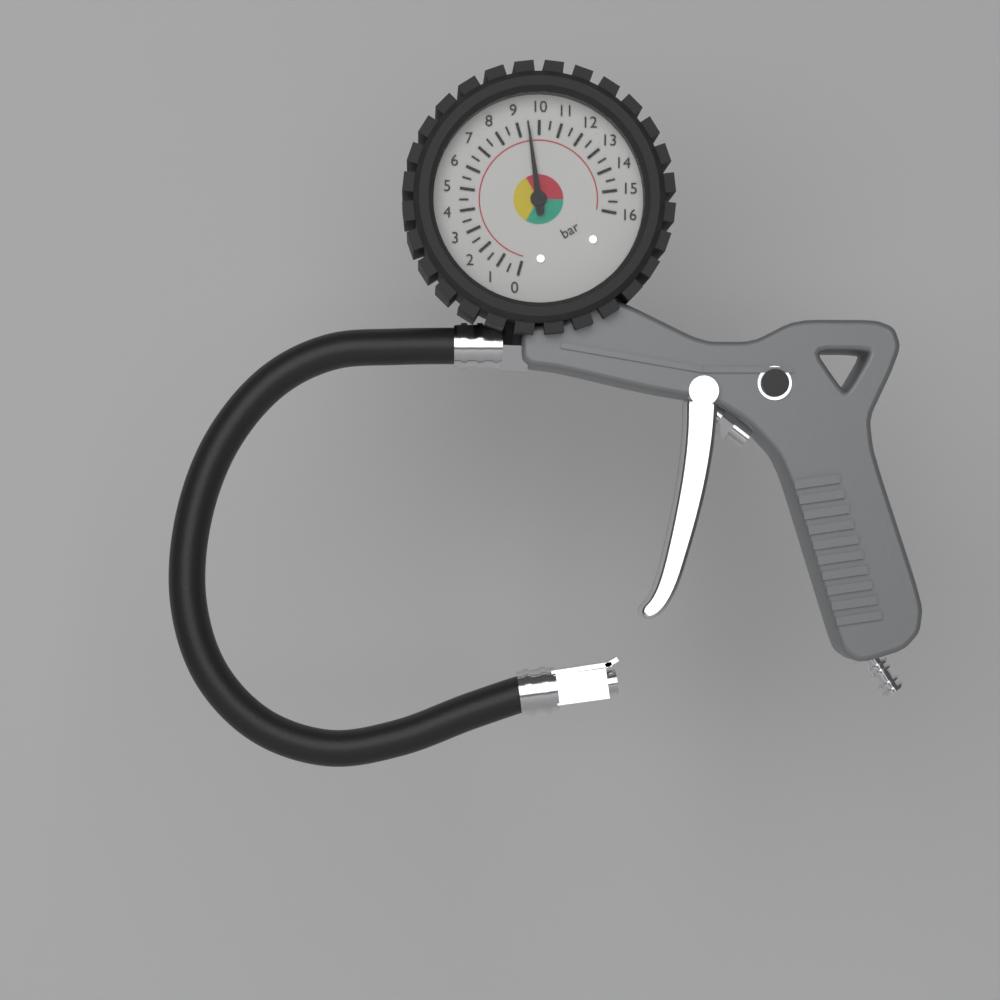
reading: 9.5 bar
